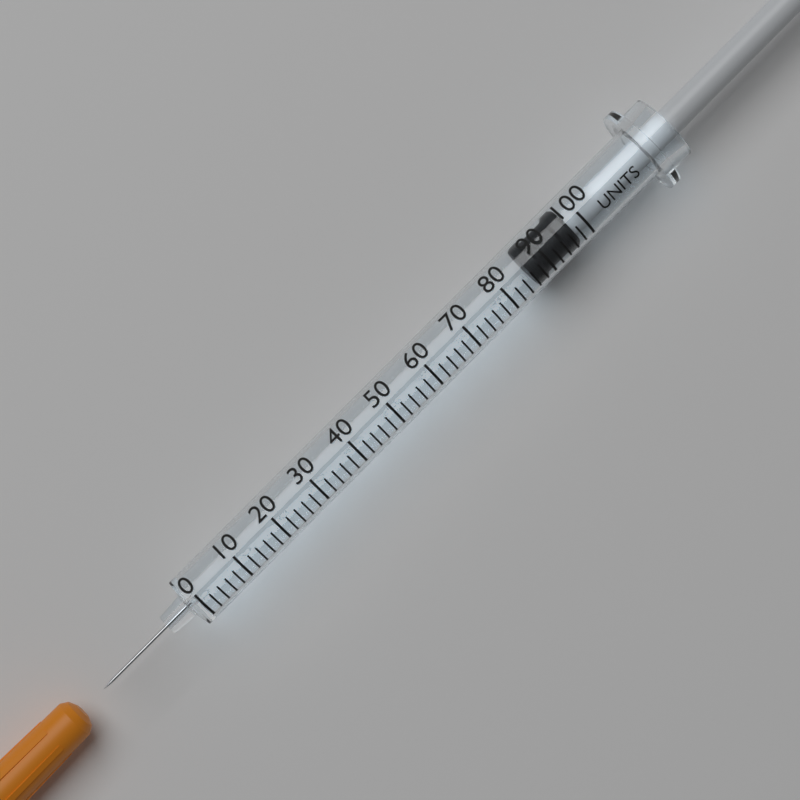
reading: 86 units
